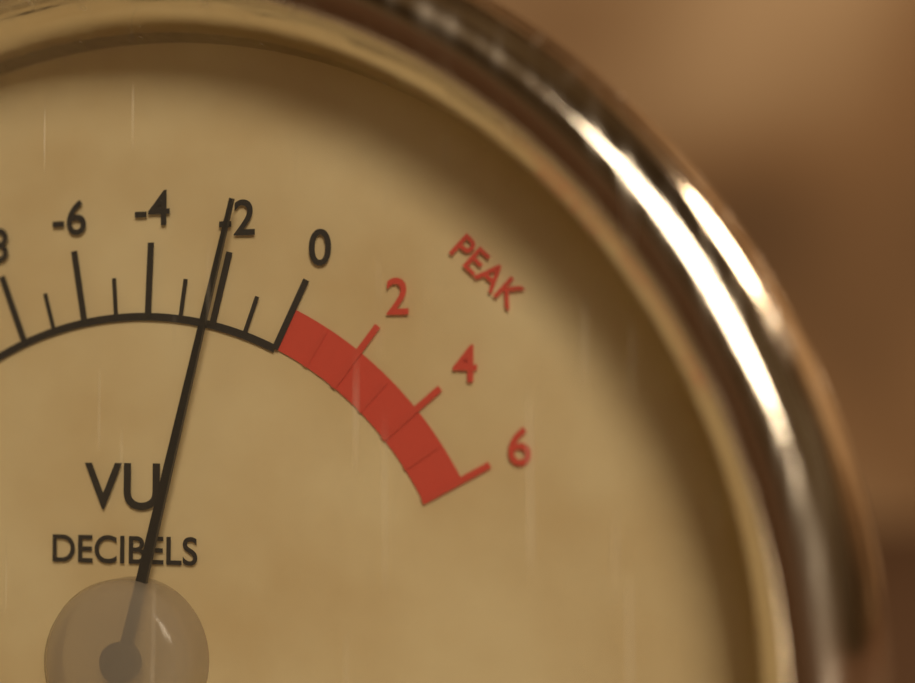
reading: -2 dB
